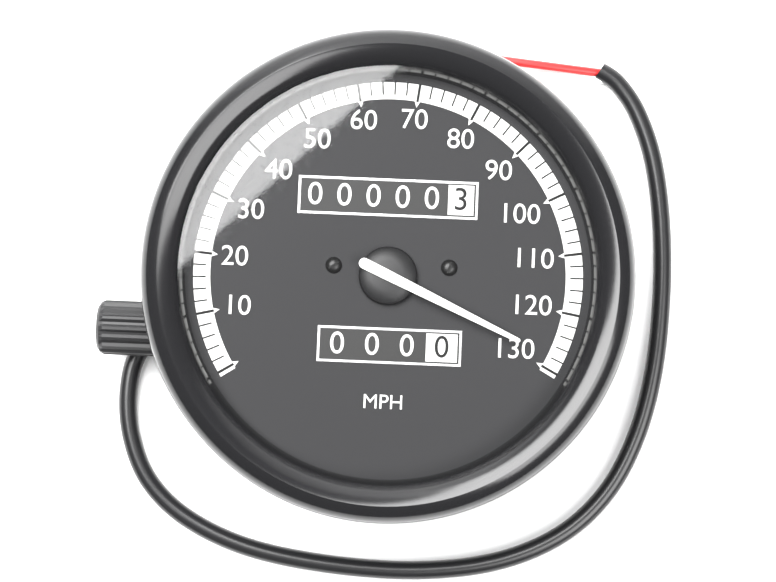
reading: 128 MPH
